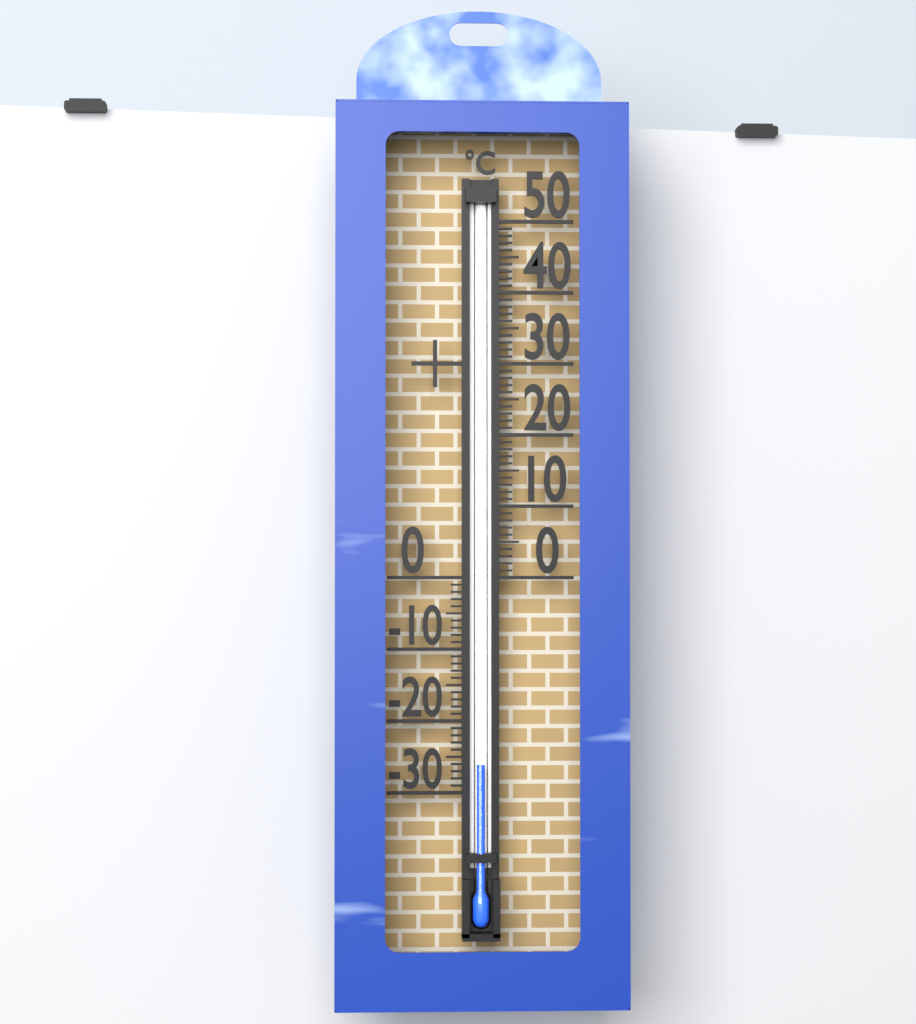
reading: -26 °C
